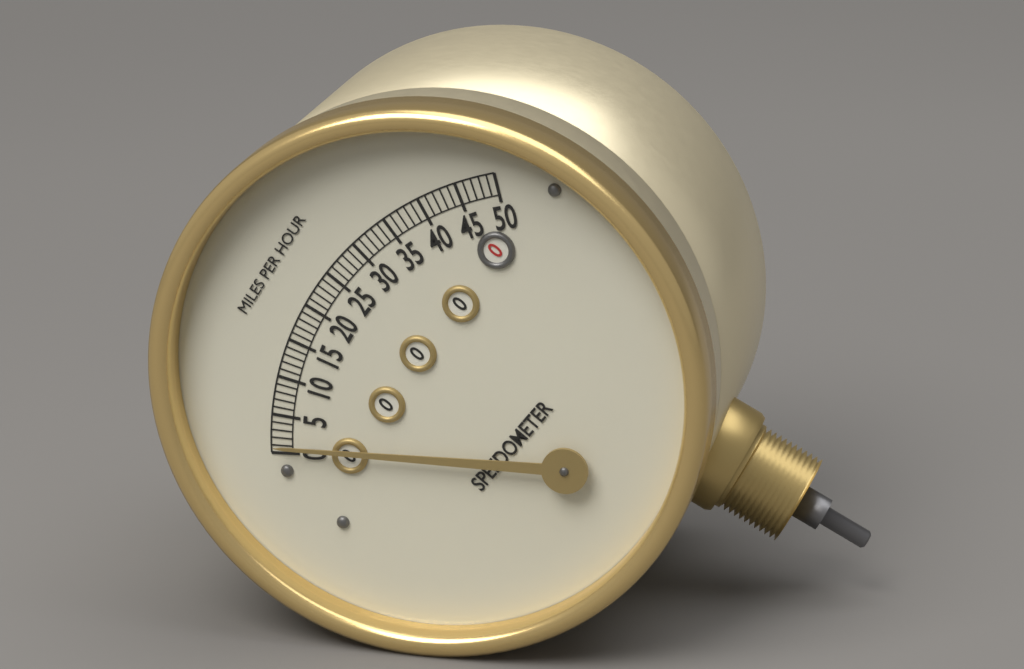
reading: 1 mph
